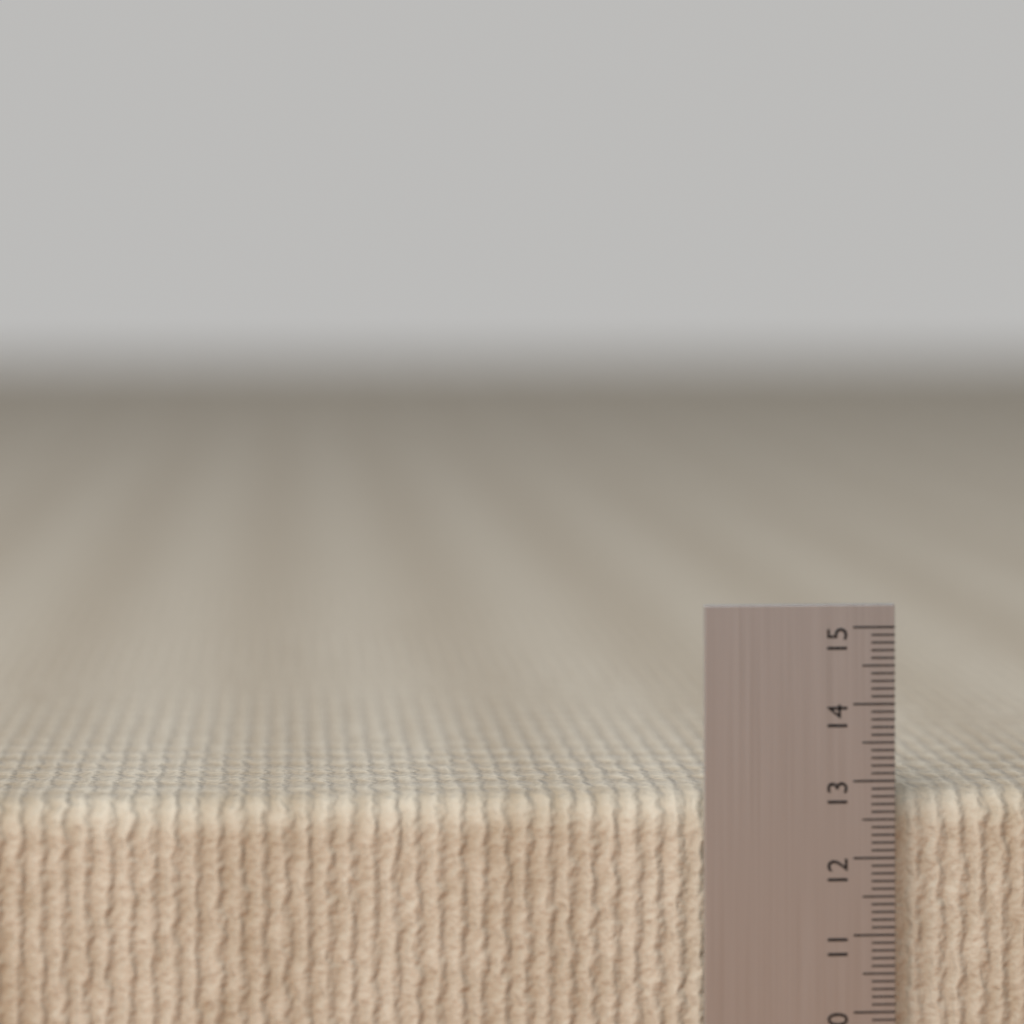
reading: 12.8 cm
